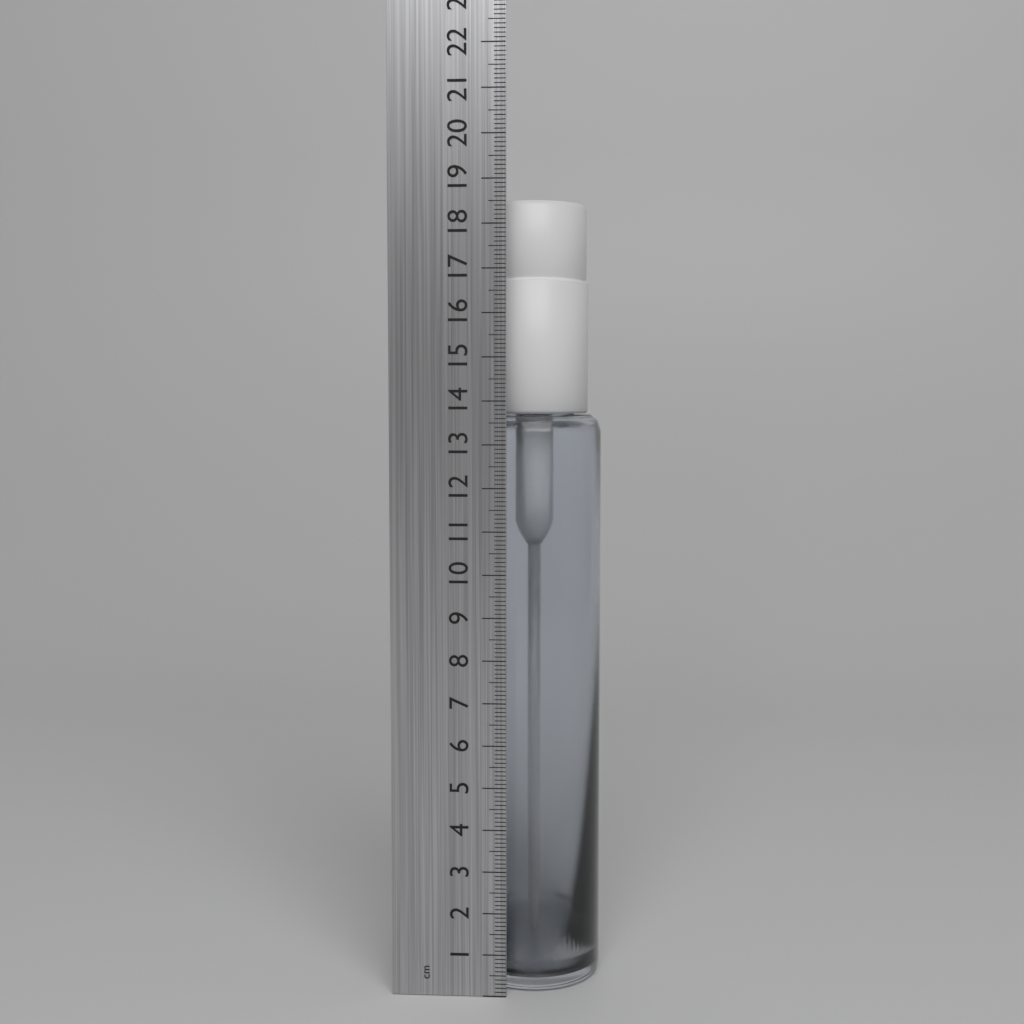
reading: 18.6 cm
